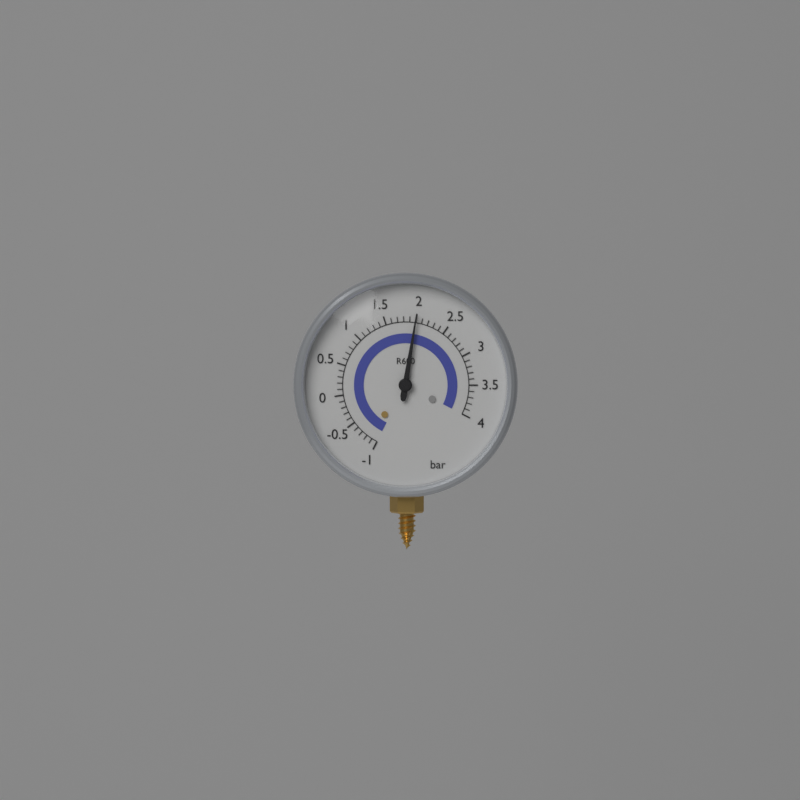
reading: 2.0 bar
